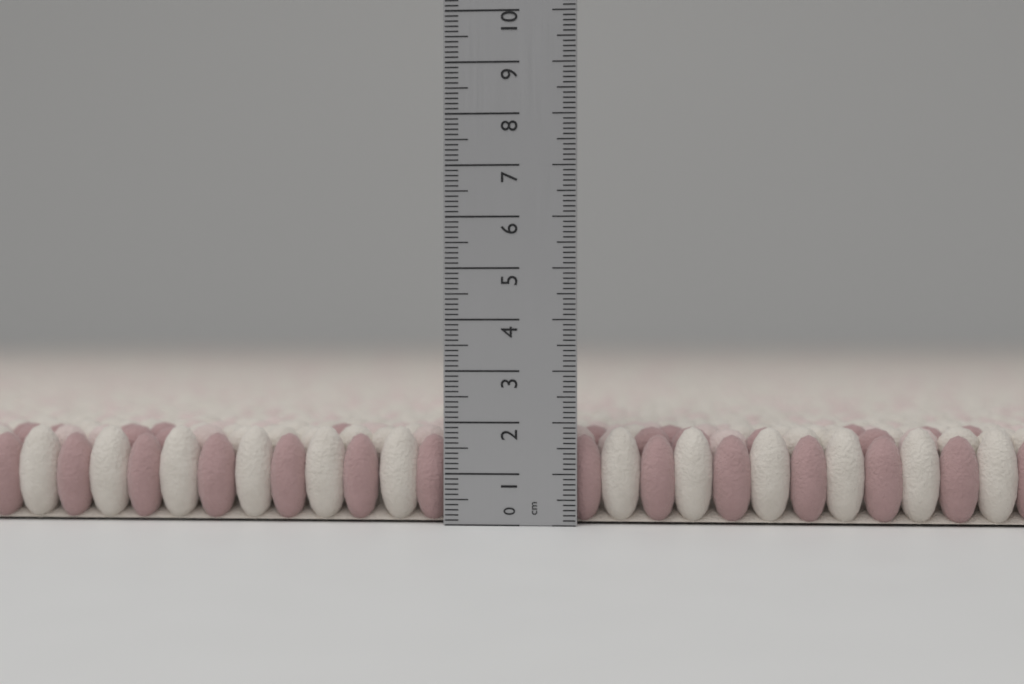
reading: 1.9 cm
